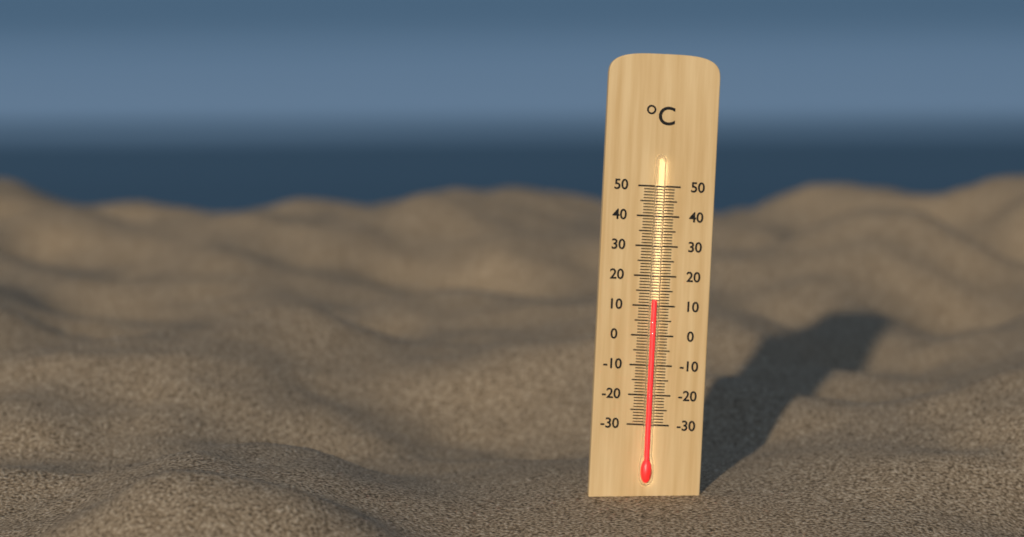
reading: 12 °C
